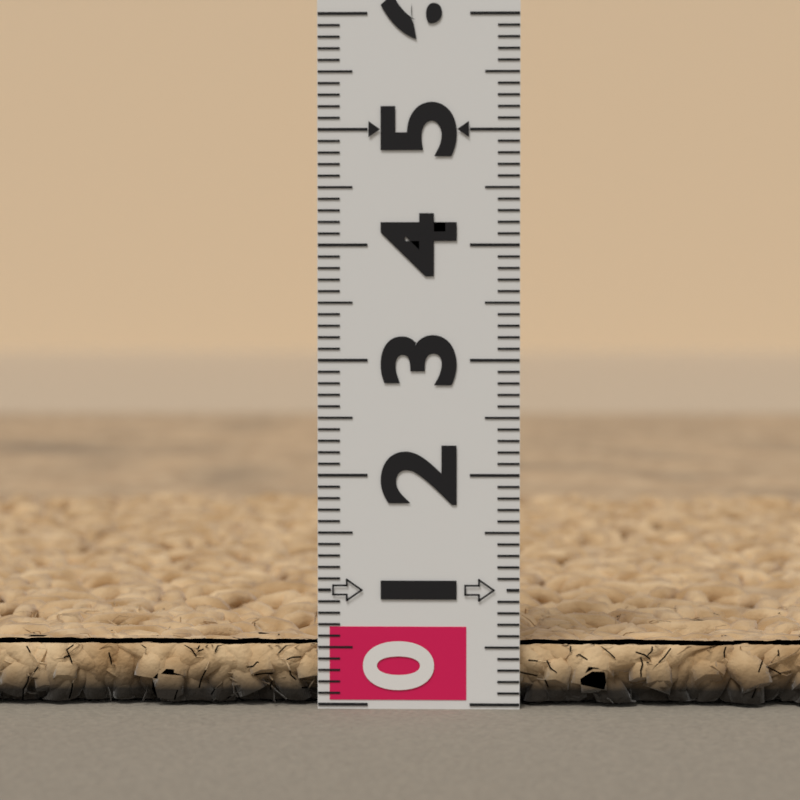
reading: 0.5 (no unit)
